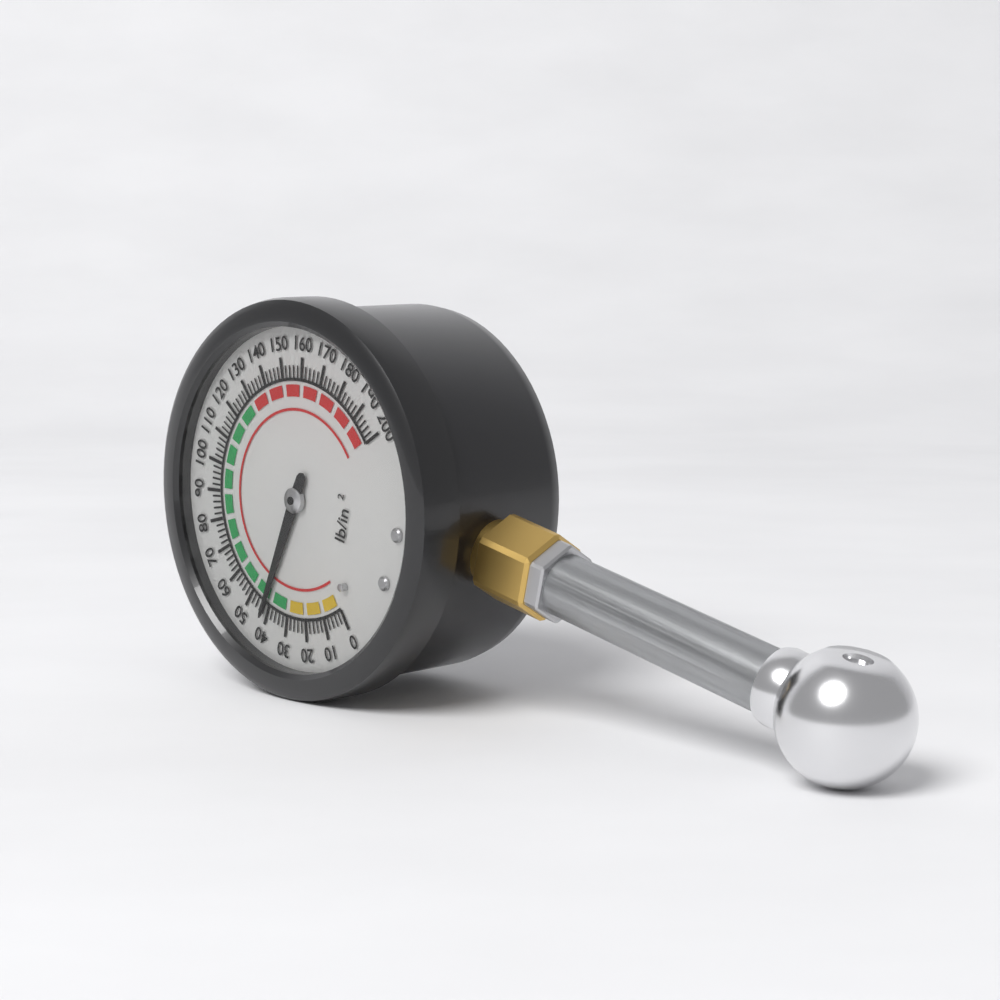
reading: 42 psi
